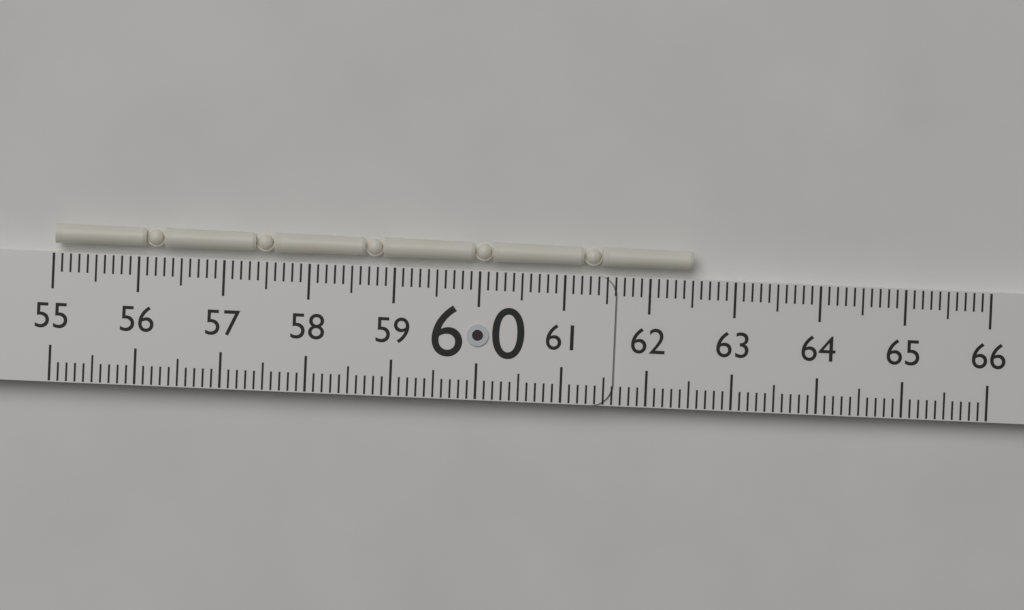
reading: 62.5 (no unit)
